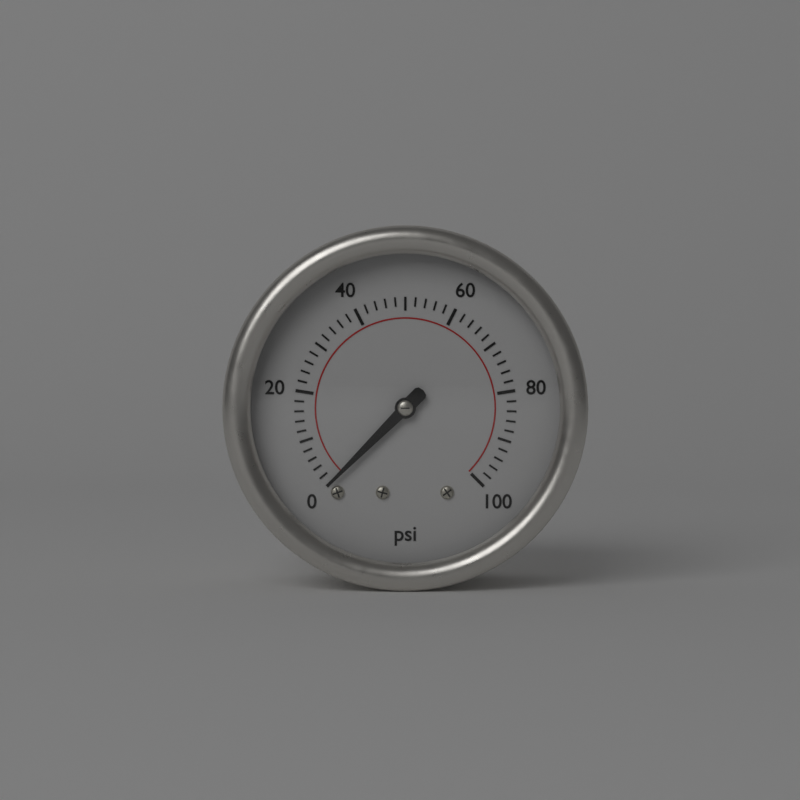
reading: 0 psi
